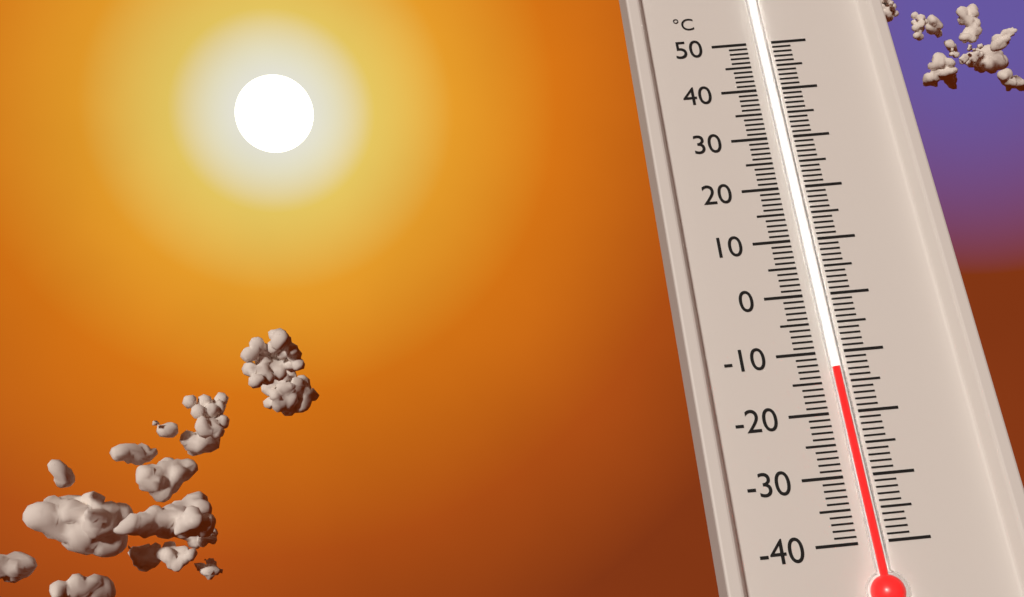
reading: -13 °C
